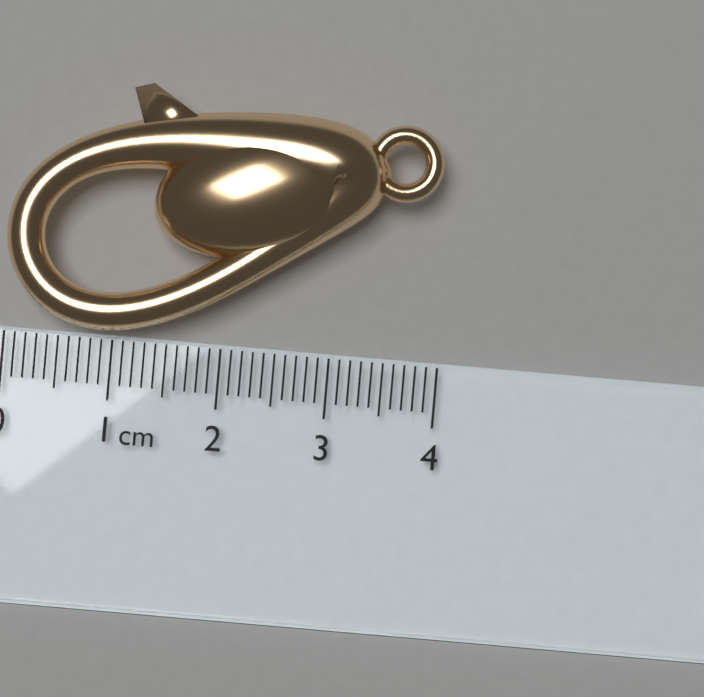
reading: 3.9 cm
